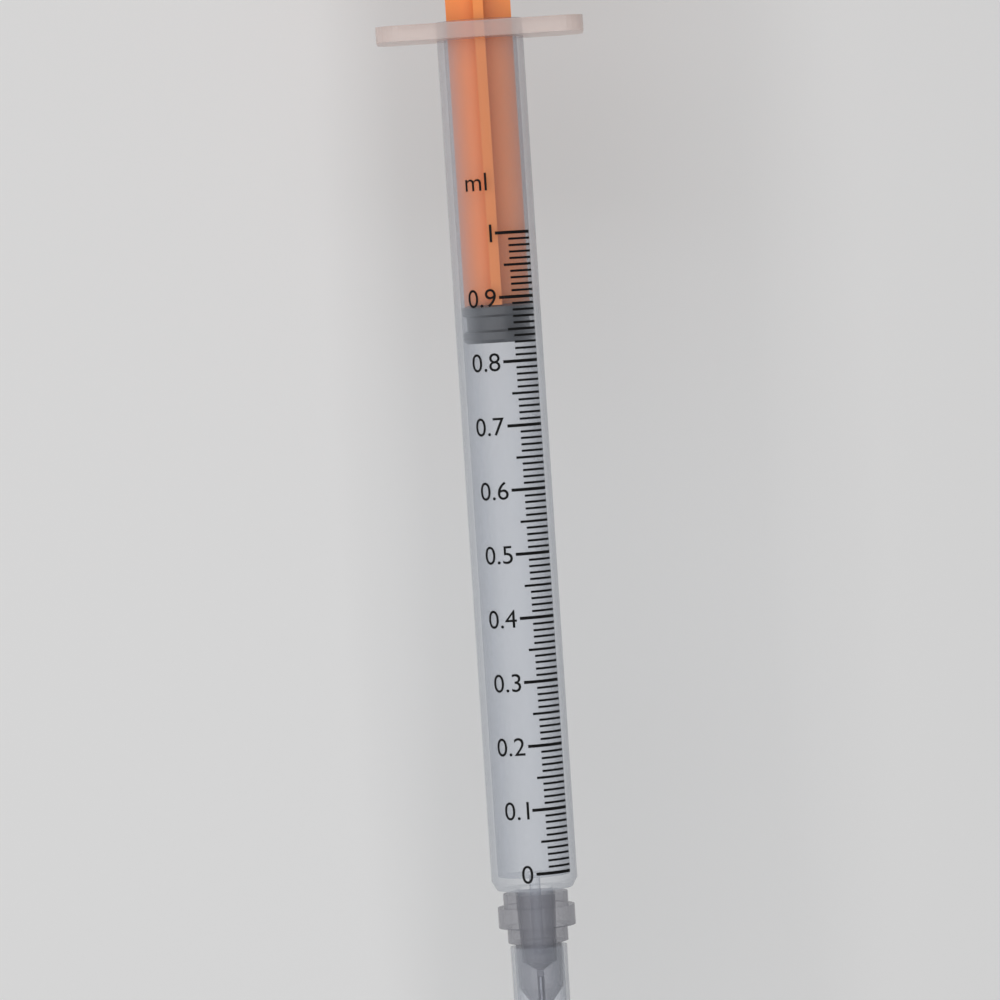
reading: 0.83 ml
